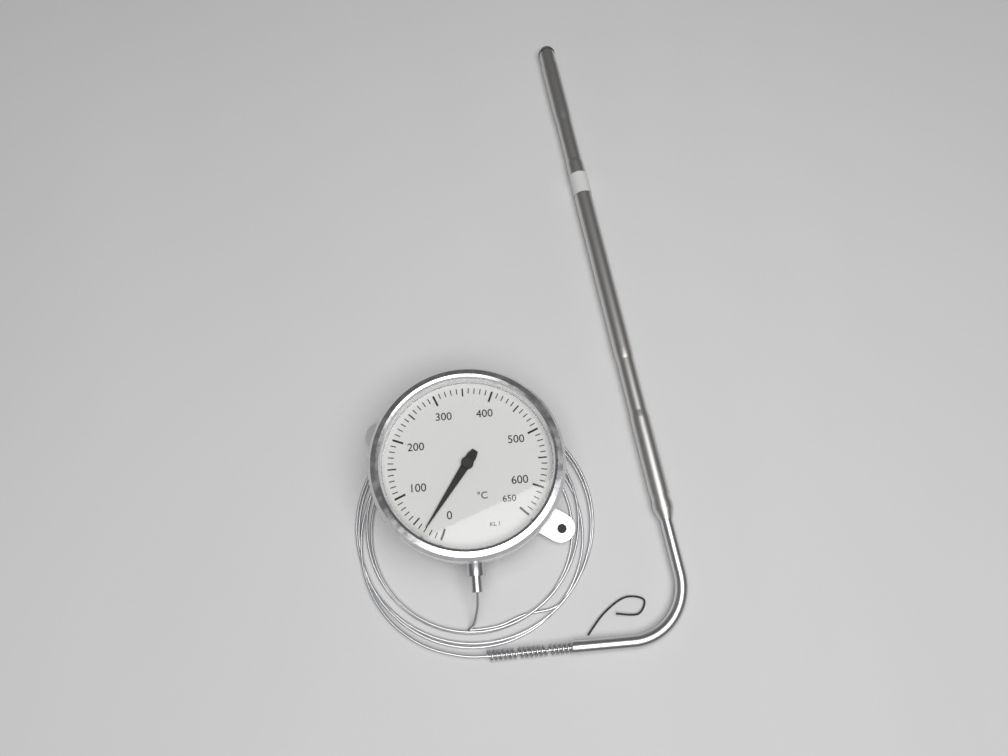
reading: 30 °C
